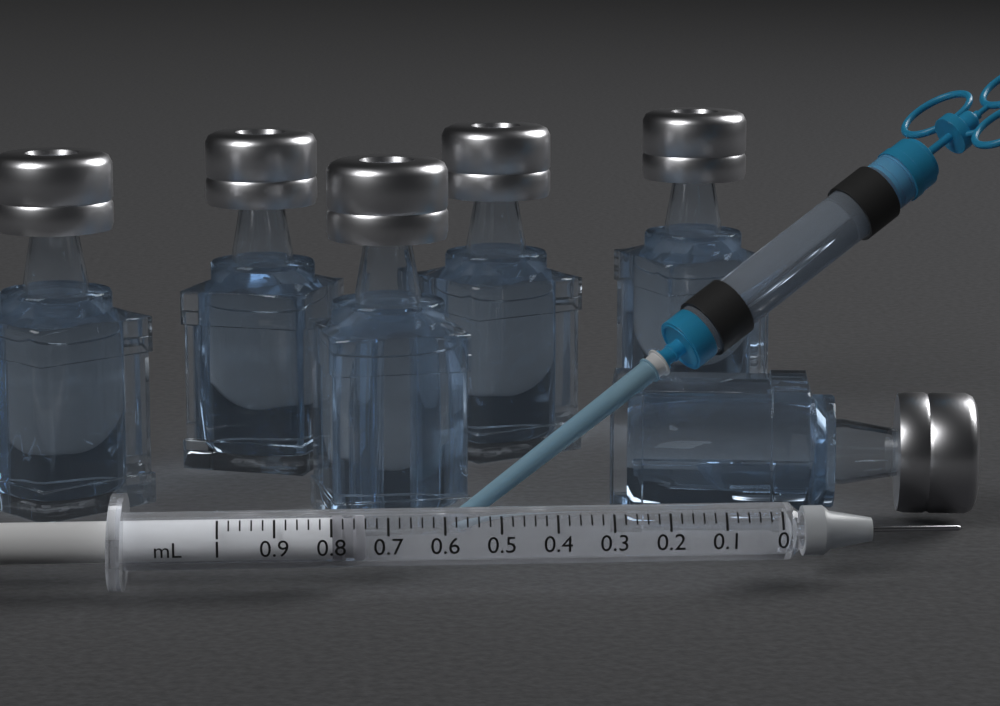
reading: 0.74 mL
